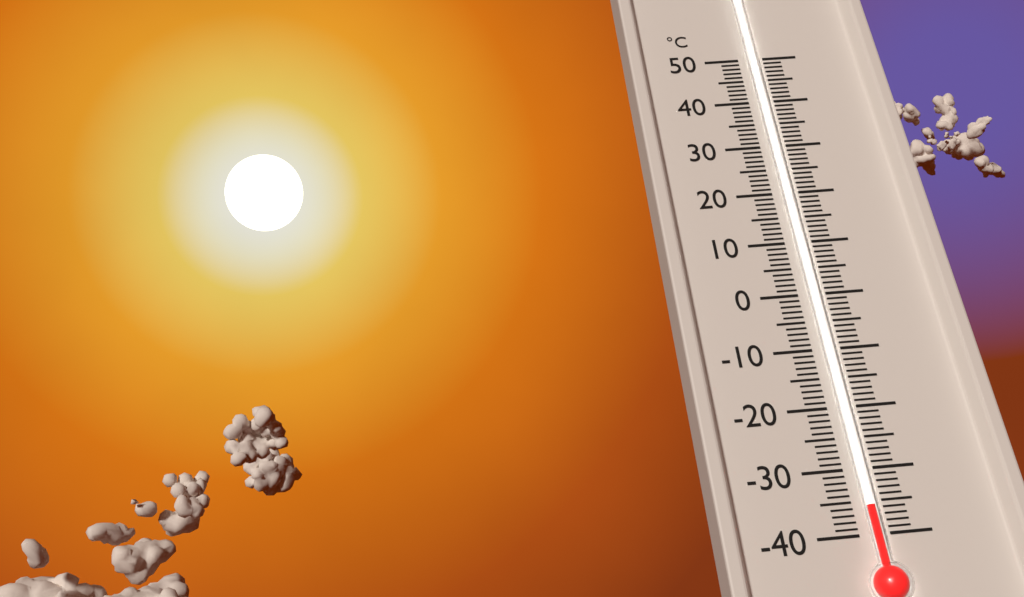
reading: -36 °C
